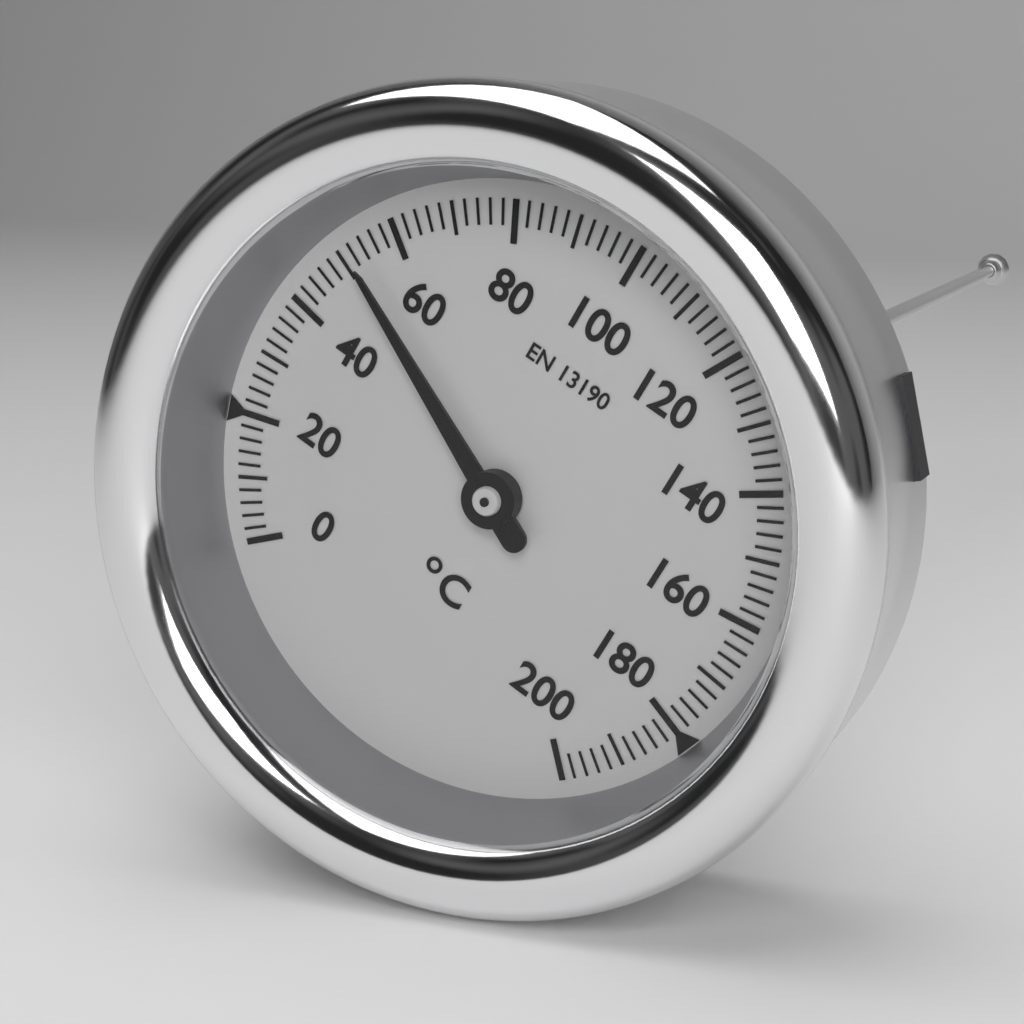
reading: 52 °C
